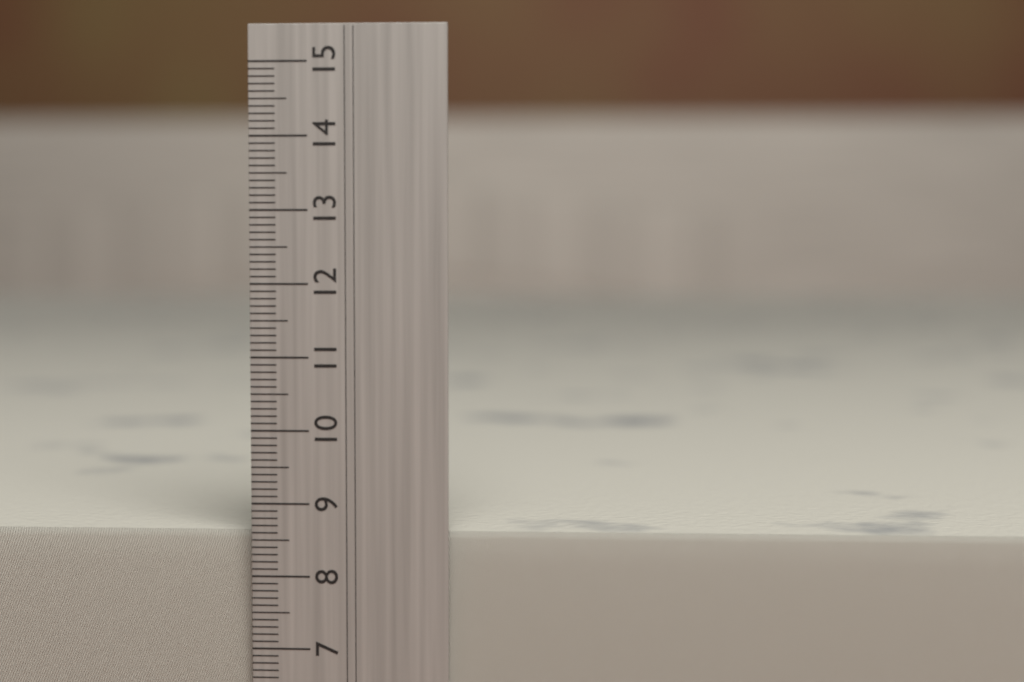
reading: 8.6 cm
